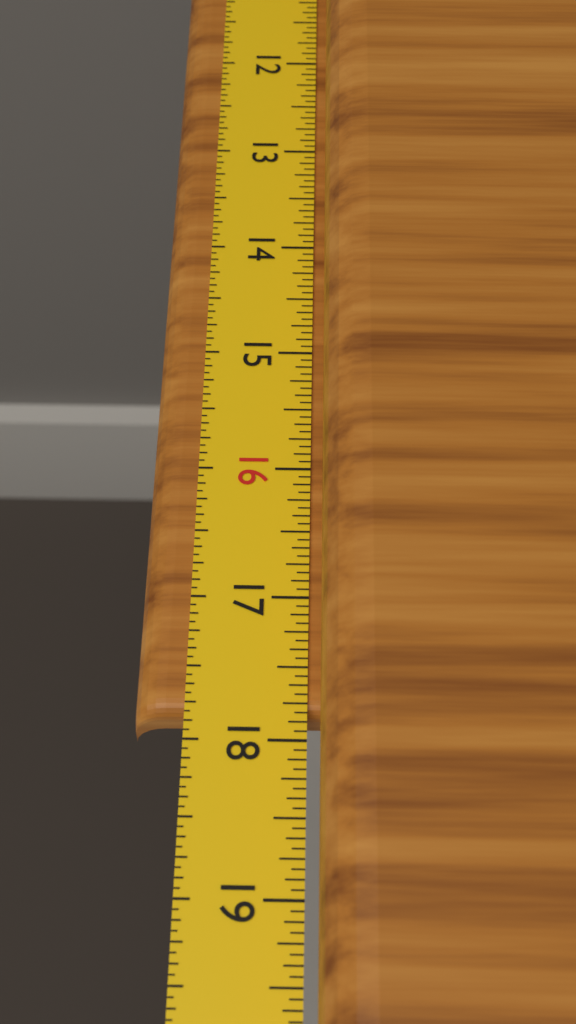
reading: 17.8125 in
